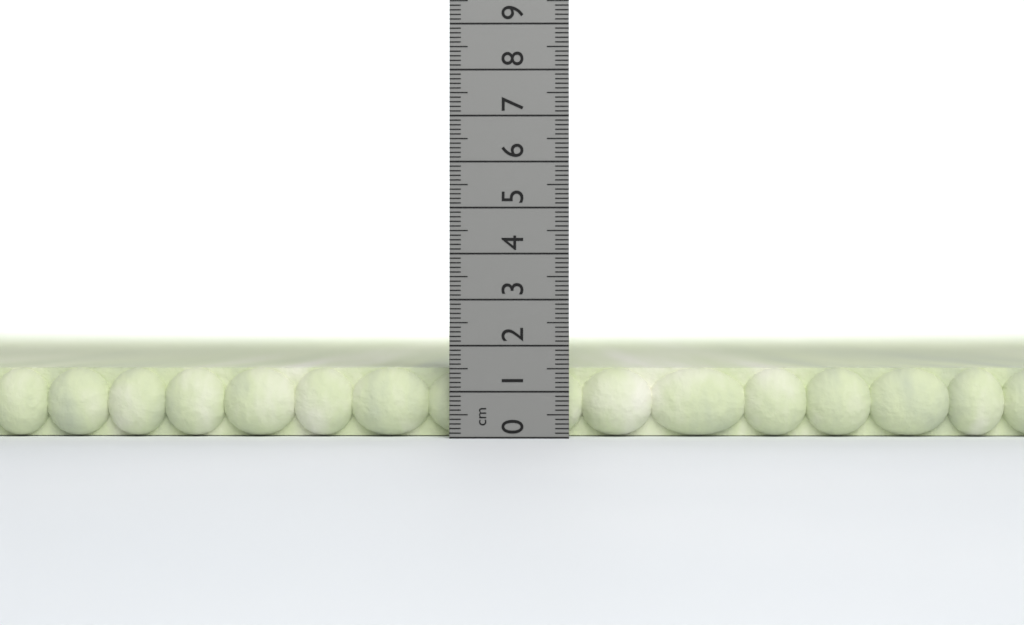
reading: 1.5 cm
